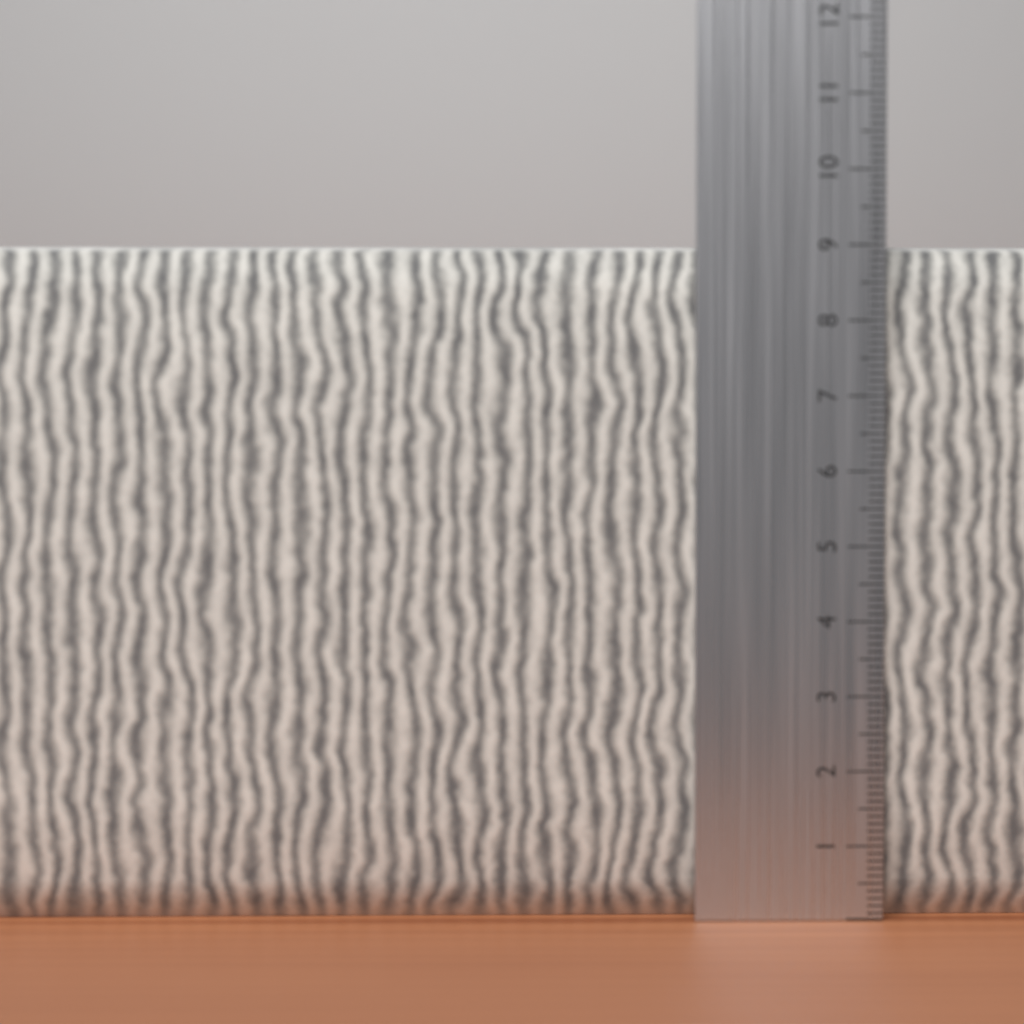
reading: 9.0 cm
